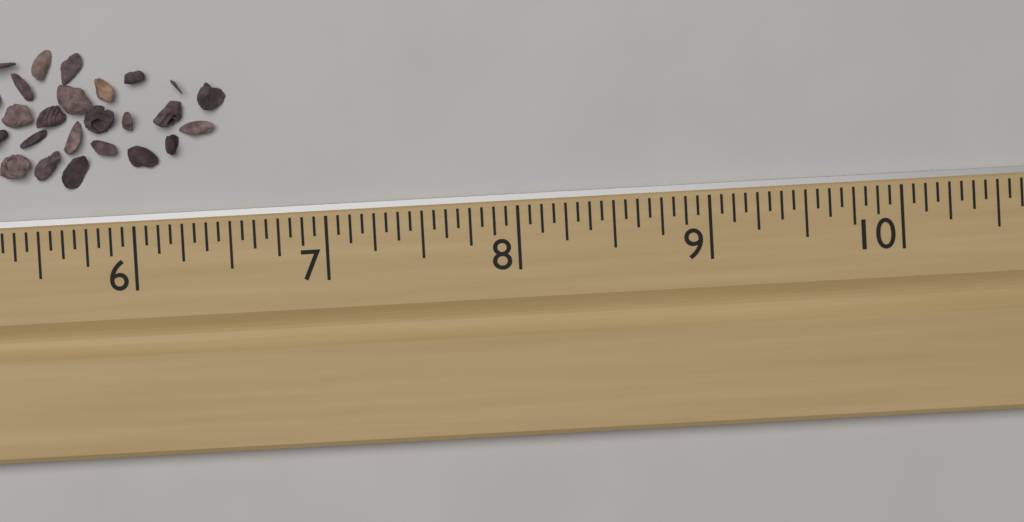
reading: 6.5000 in
